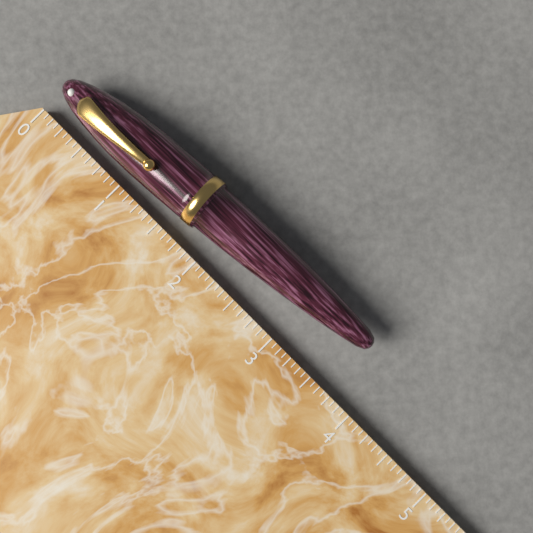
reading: 3.6875 (no unit)
